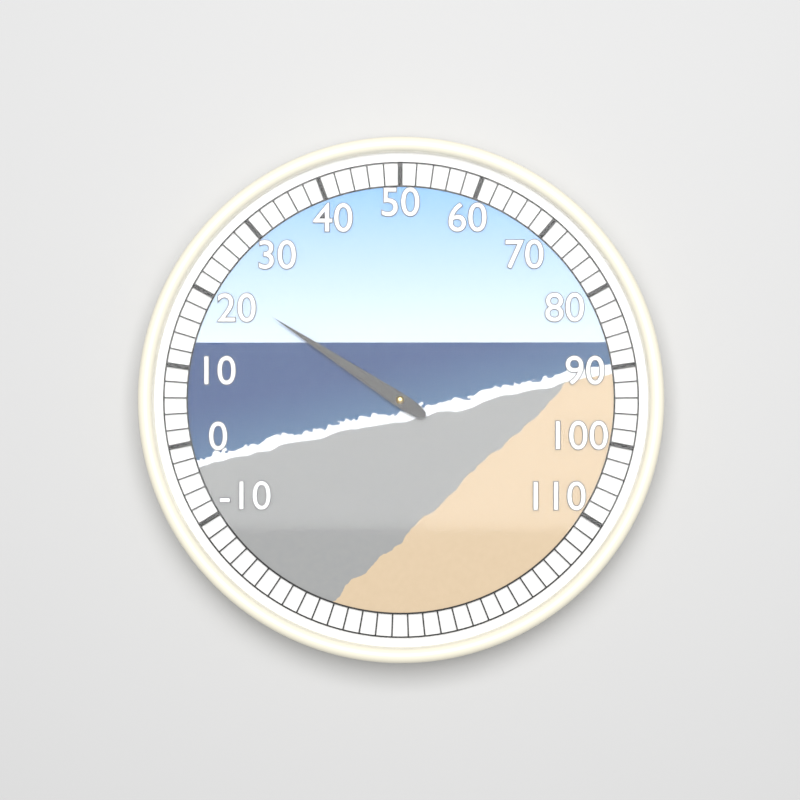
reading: 22 (no unit)
